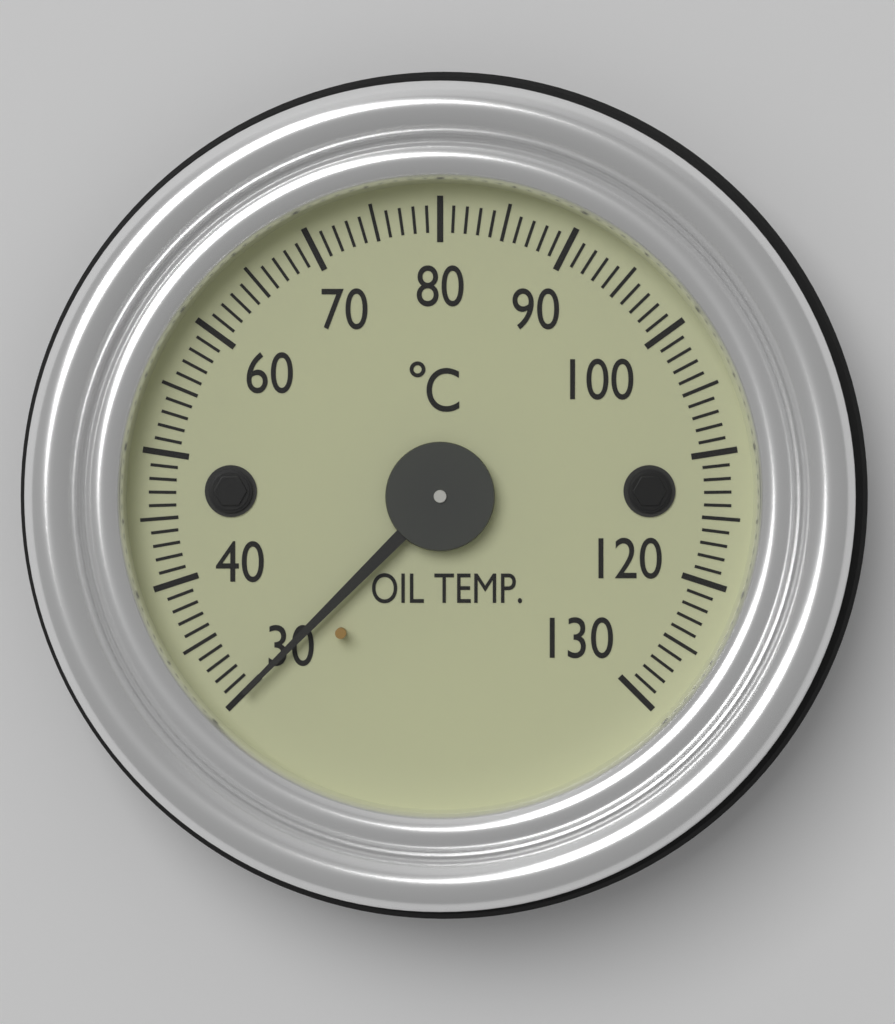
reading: 30 °C
